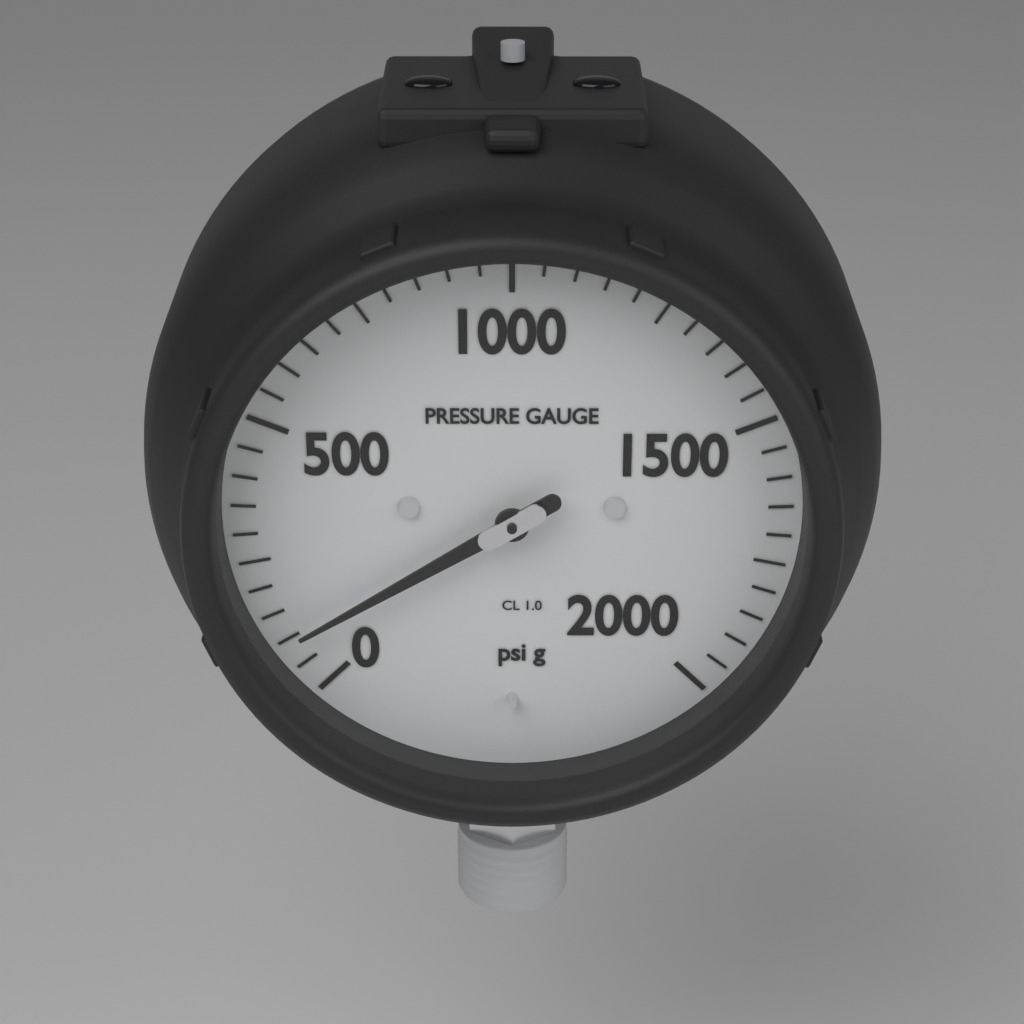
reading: 100 psi
